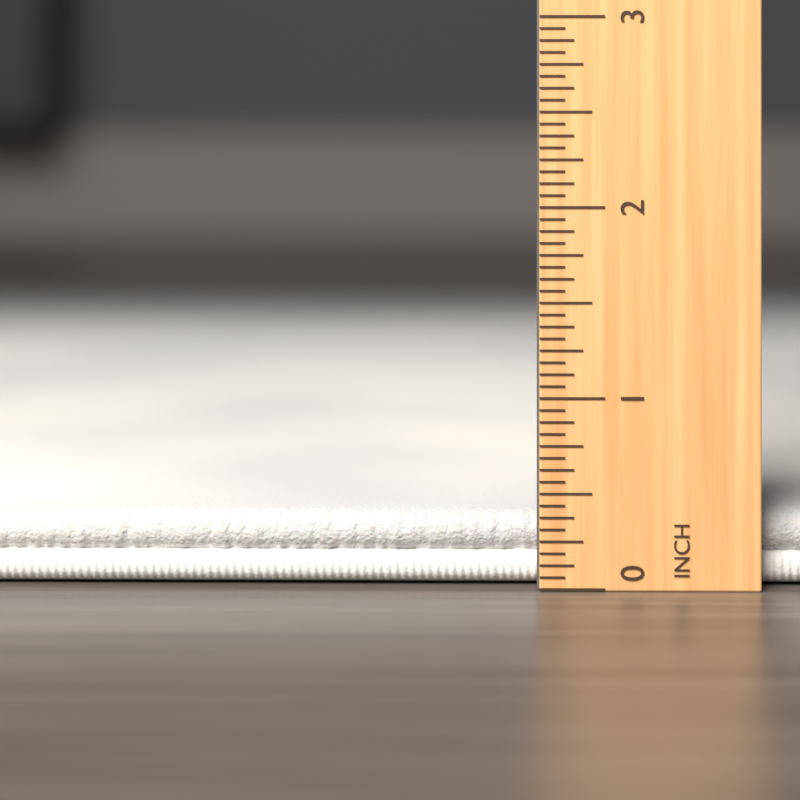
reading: 0.3750 inch
